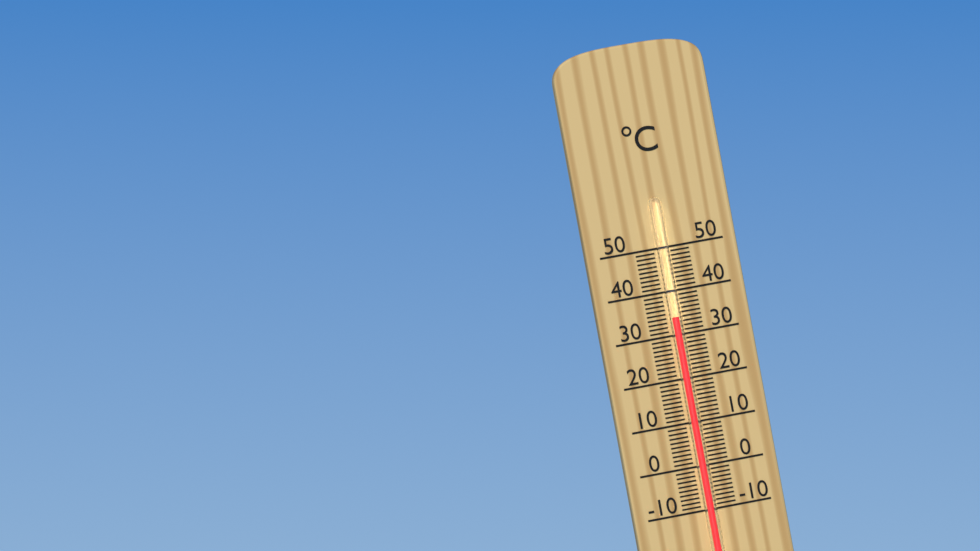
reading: 34 °C
